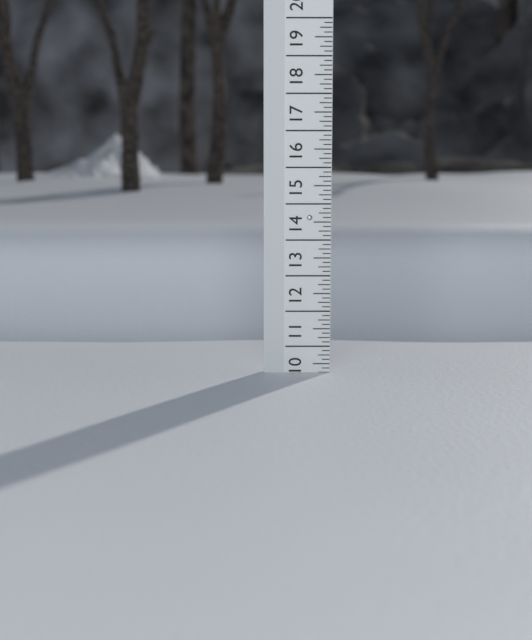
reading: 10.250 (no unit)
